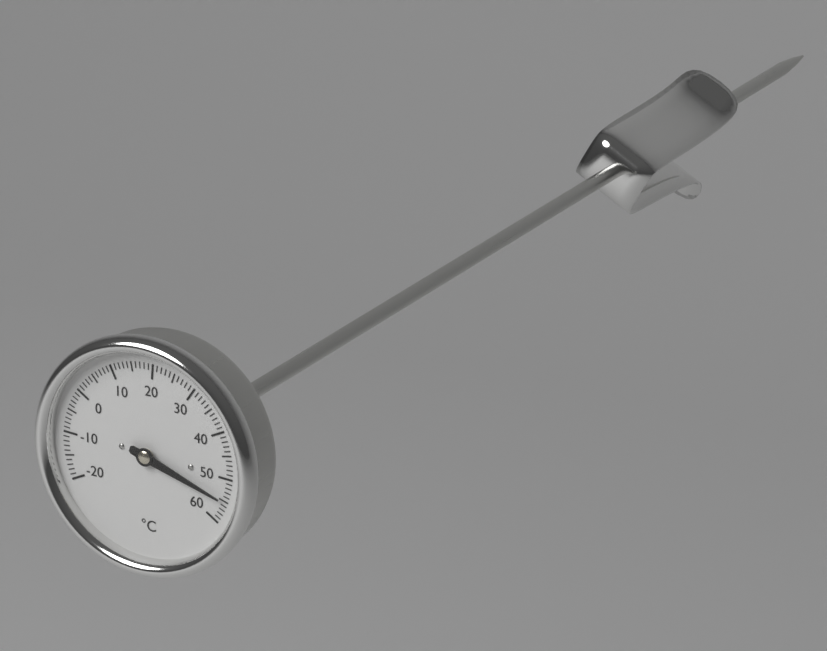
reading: 55 °C
